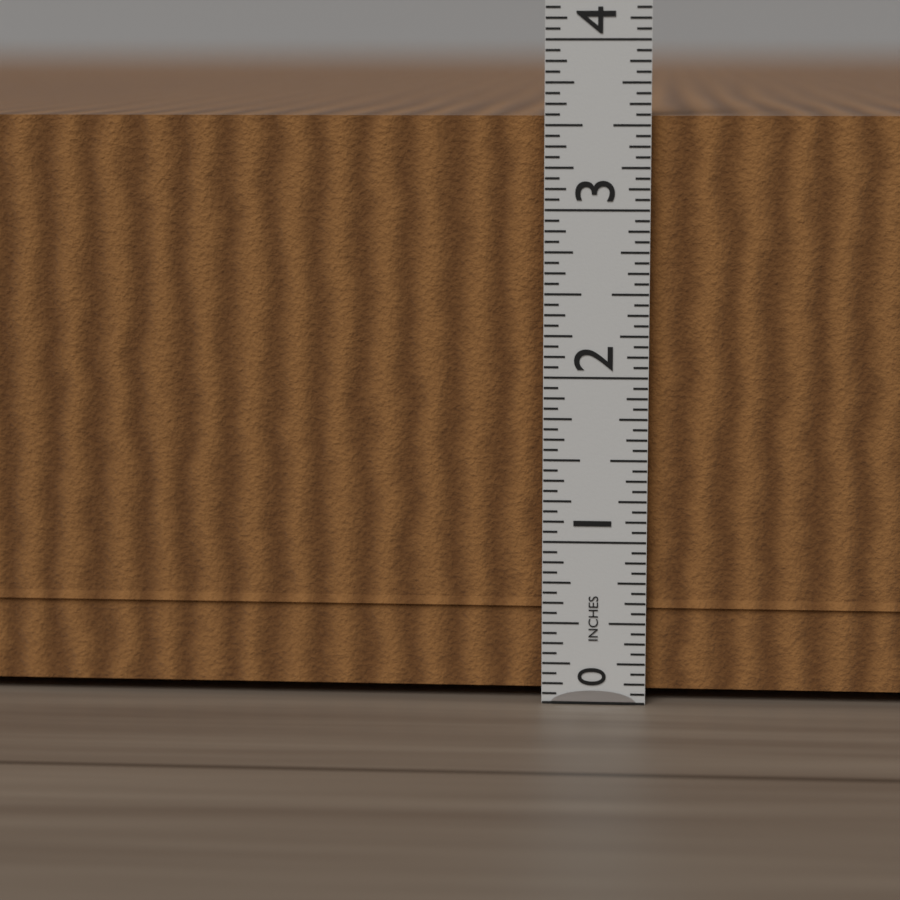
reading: 3.6250 in
